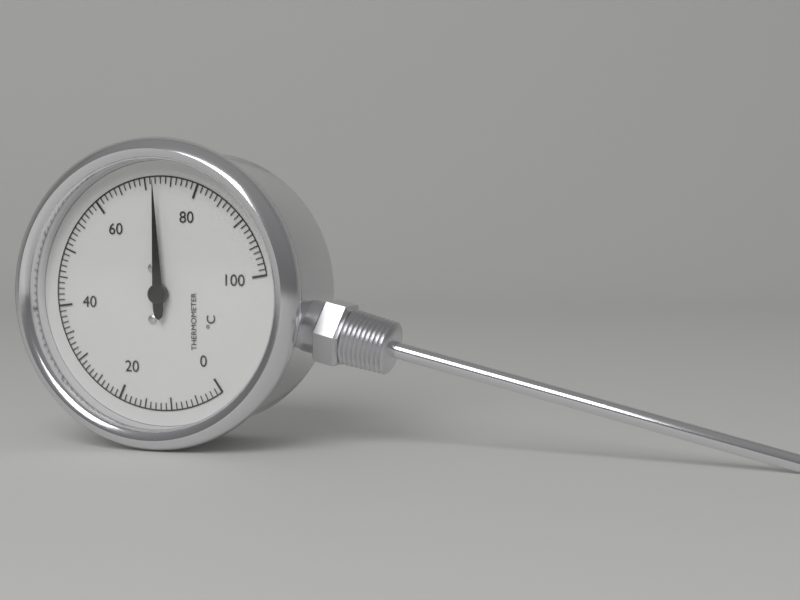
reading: 72 °C
